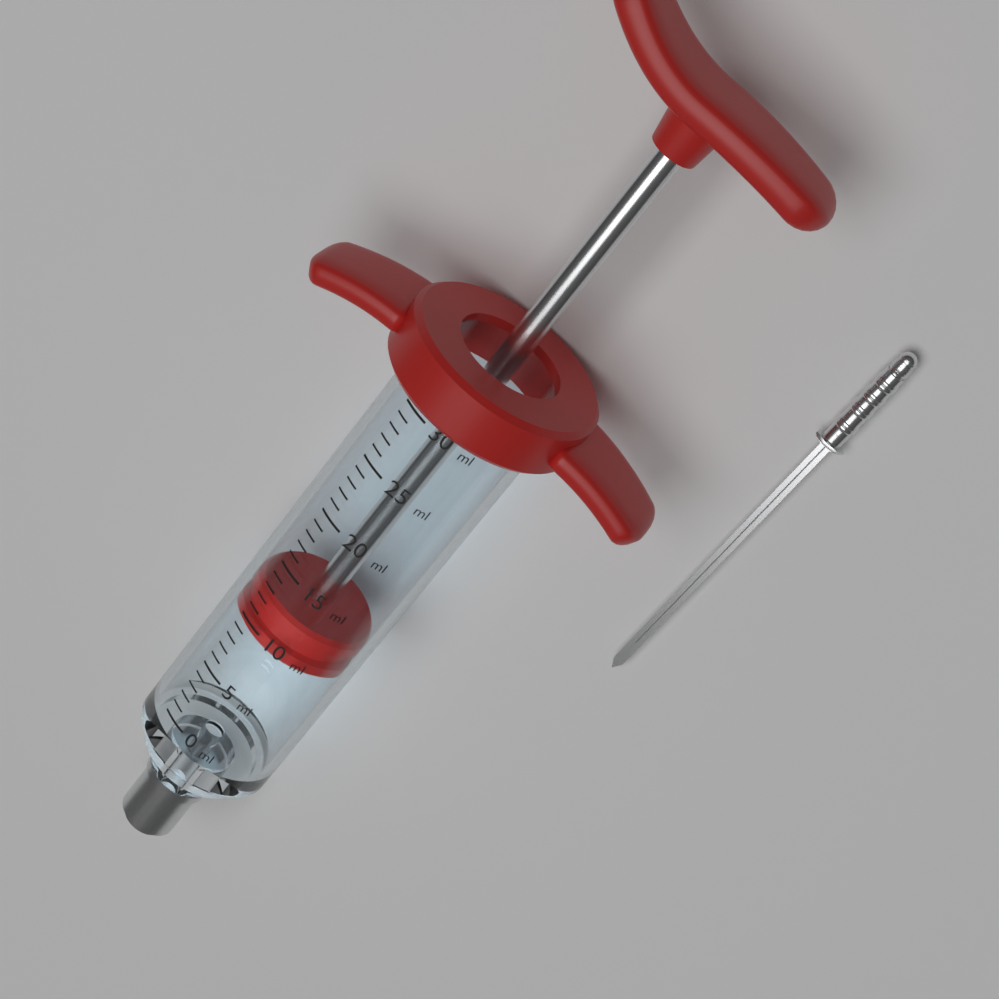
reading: 9 ml
